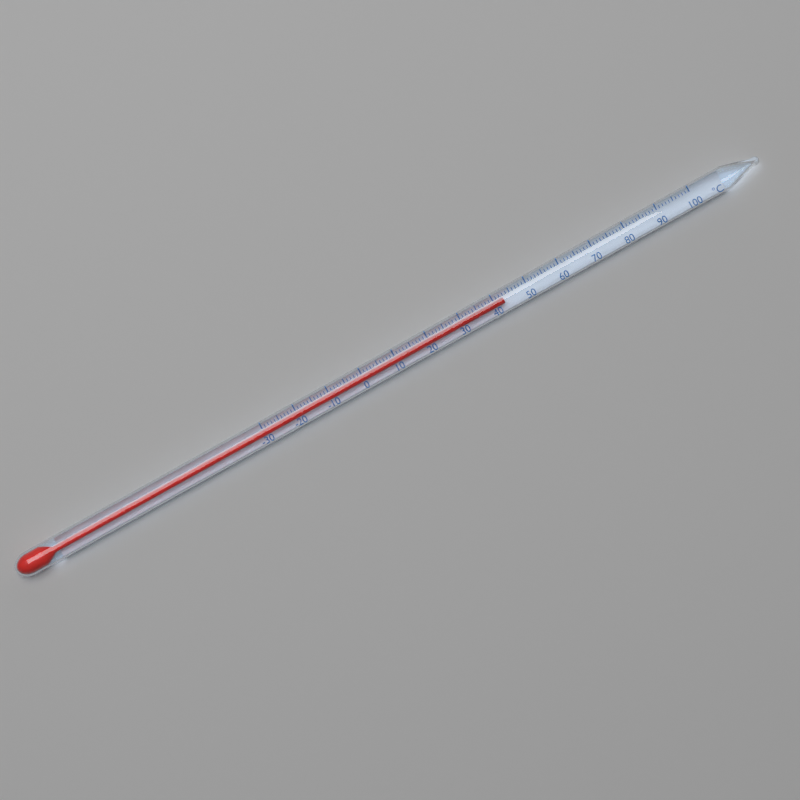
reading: 43 °C
